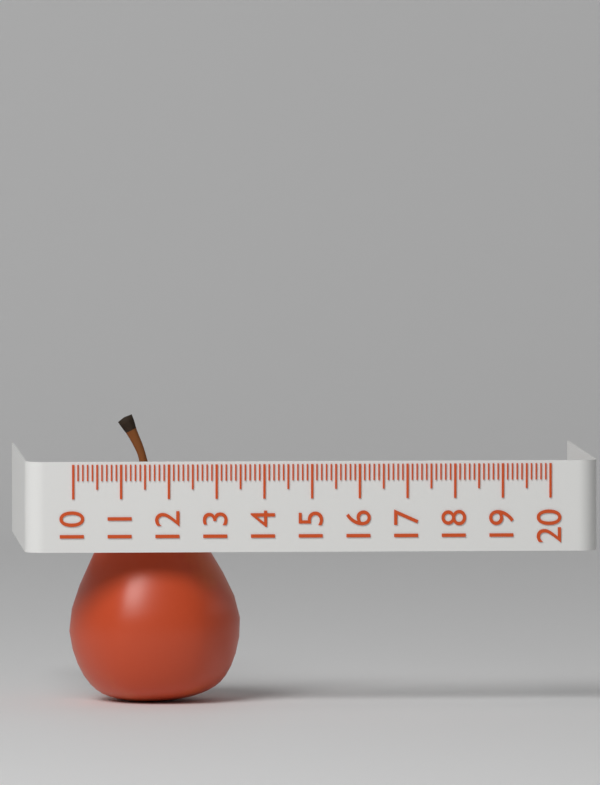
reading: 13.6 (no unit)
